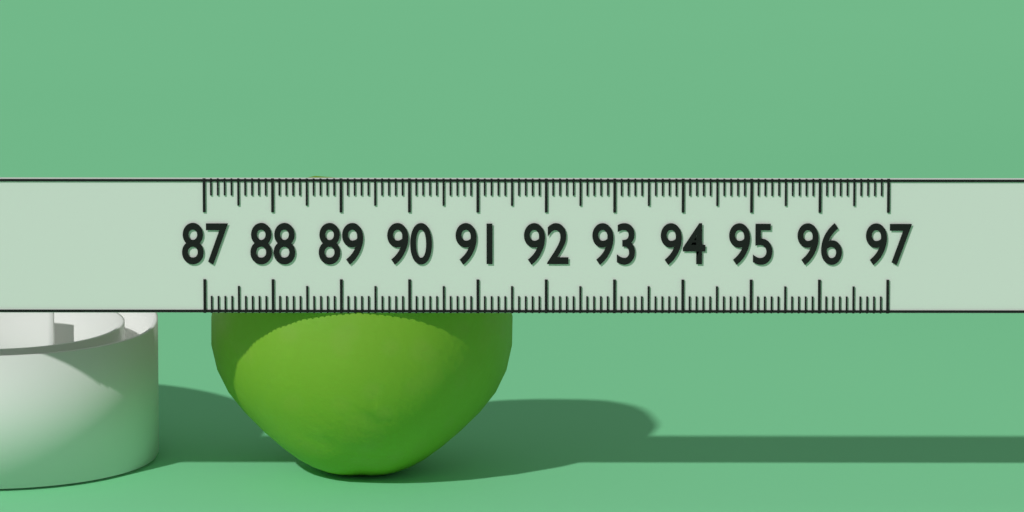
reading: 91.5 (no unit)
